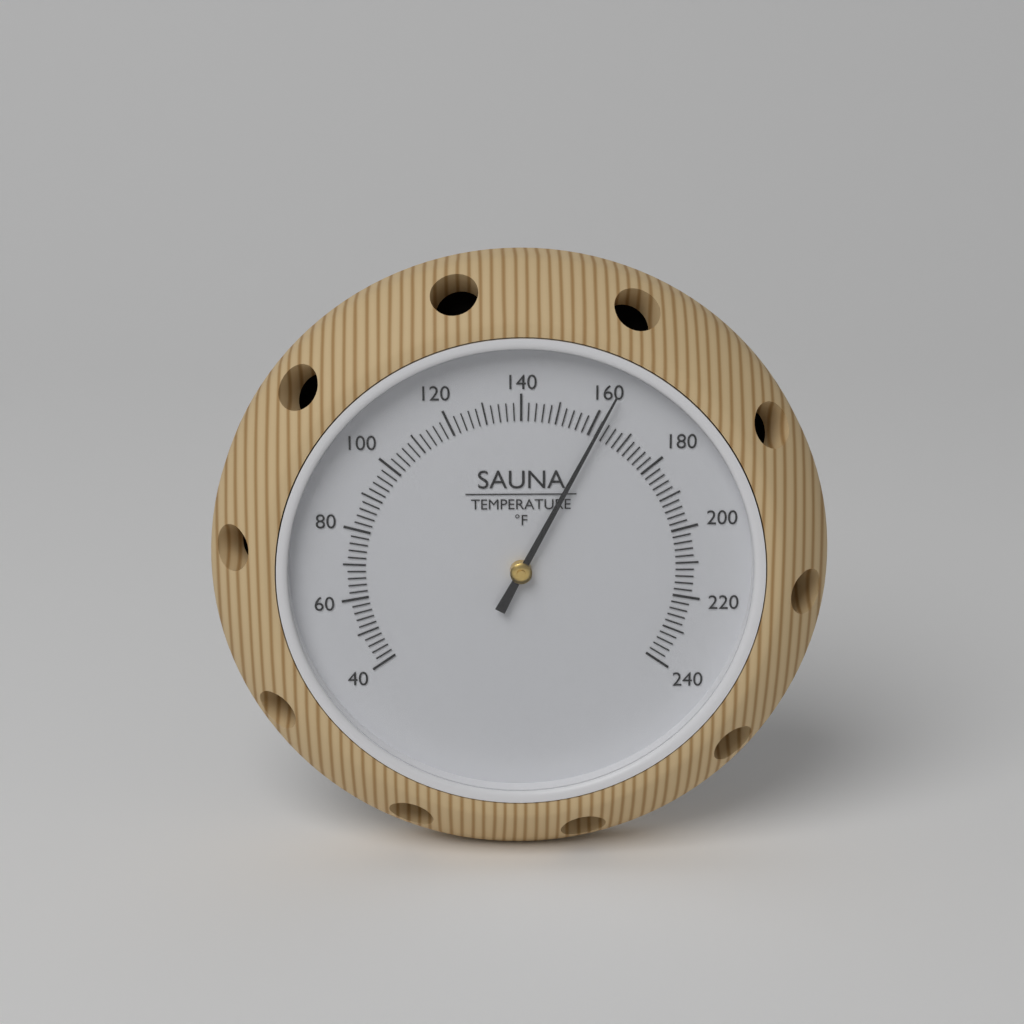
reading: 162 °F
